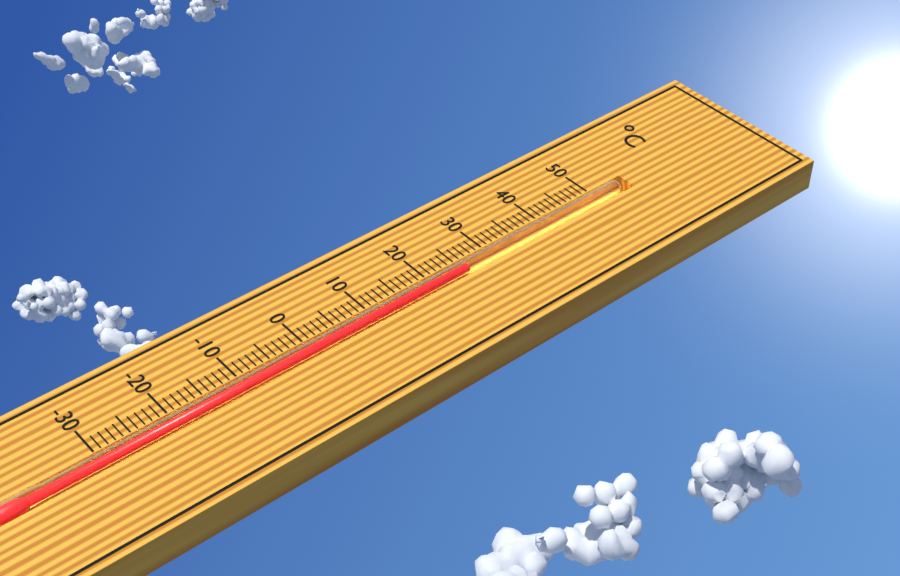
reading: 26 °C
